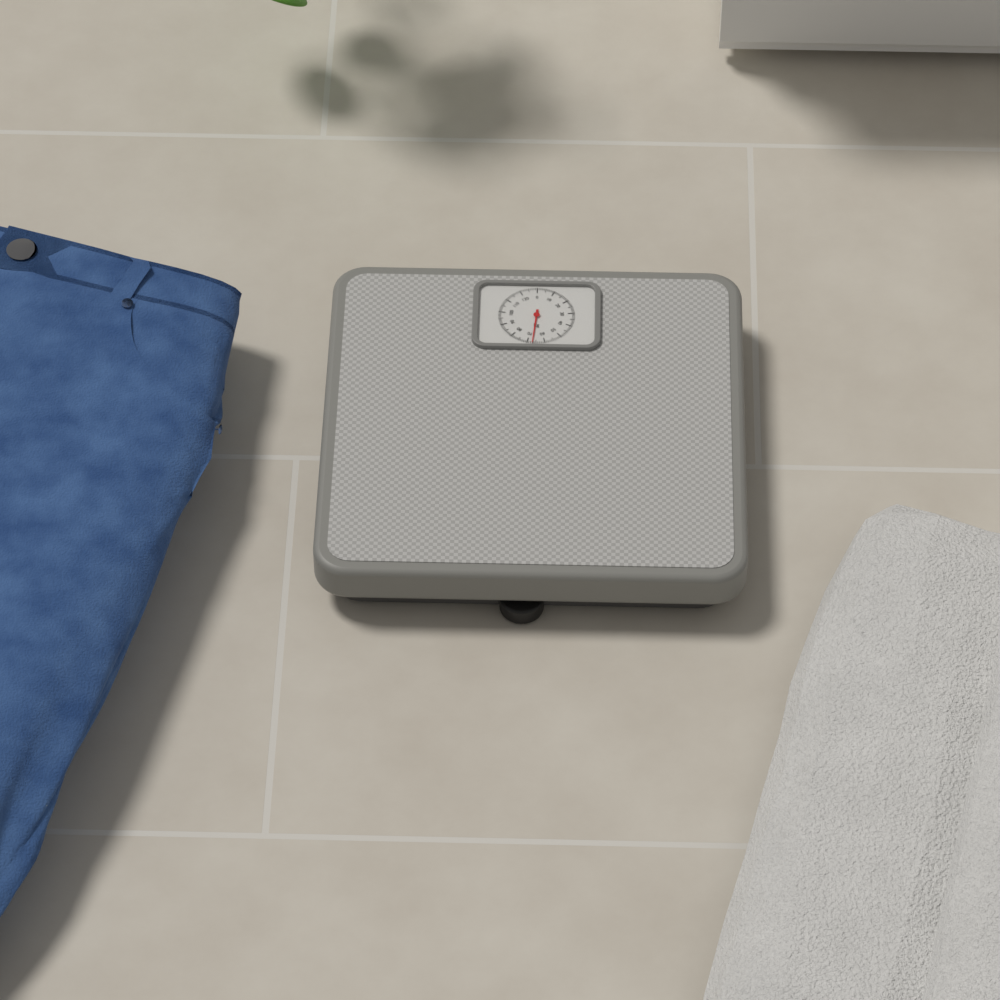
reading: 67 kg
